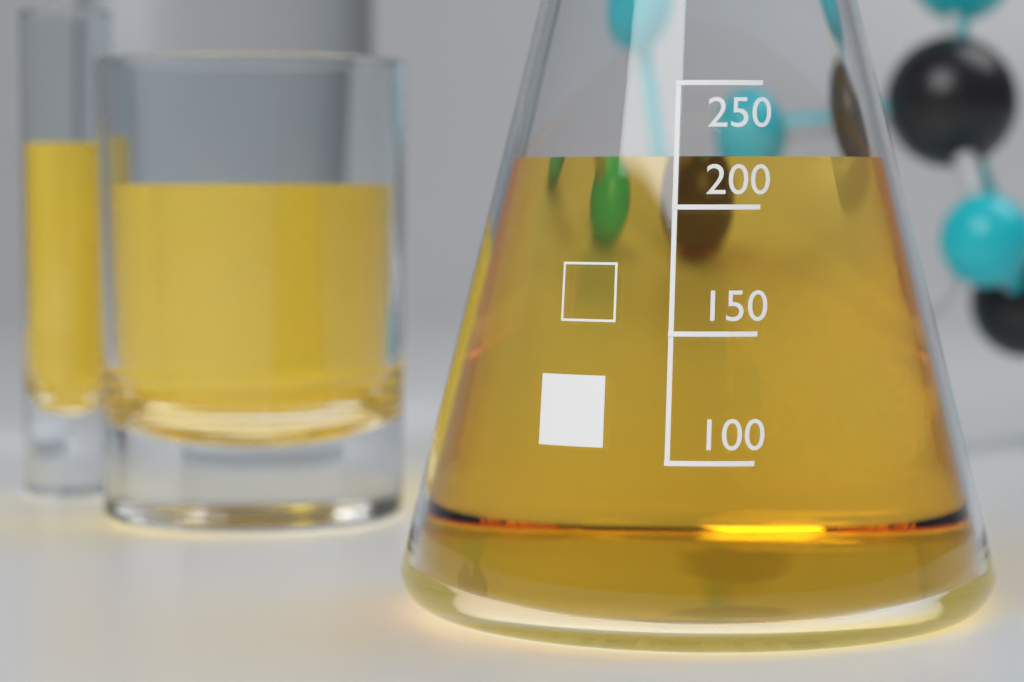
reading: 220 (no unit)
